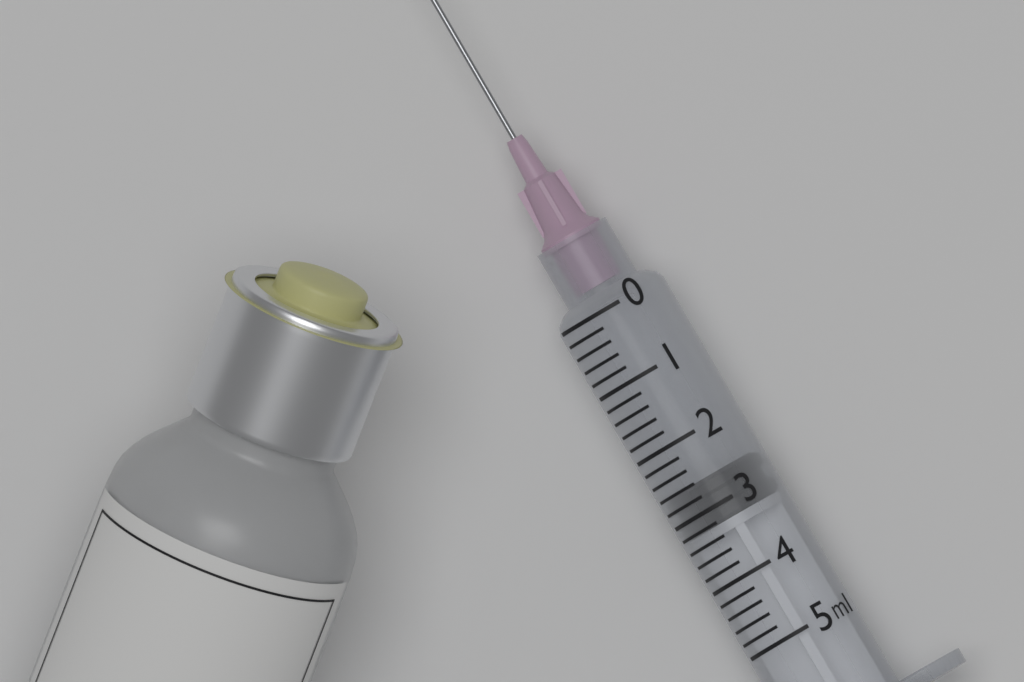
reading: 2.6 ml
